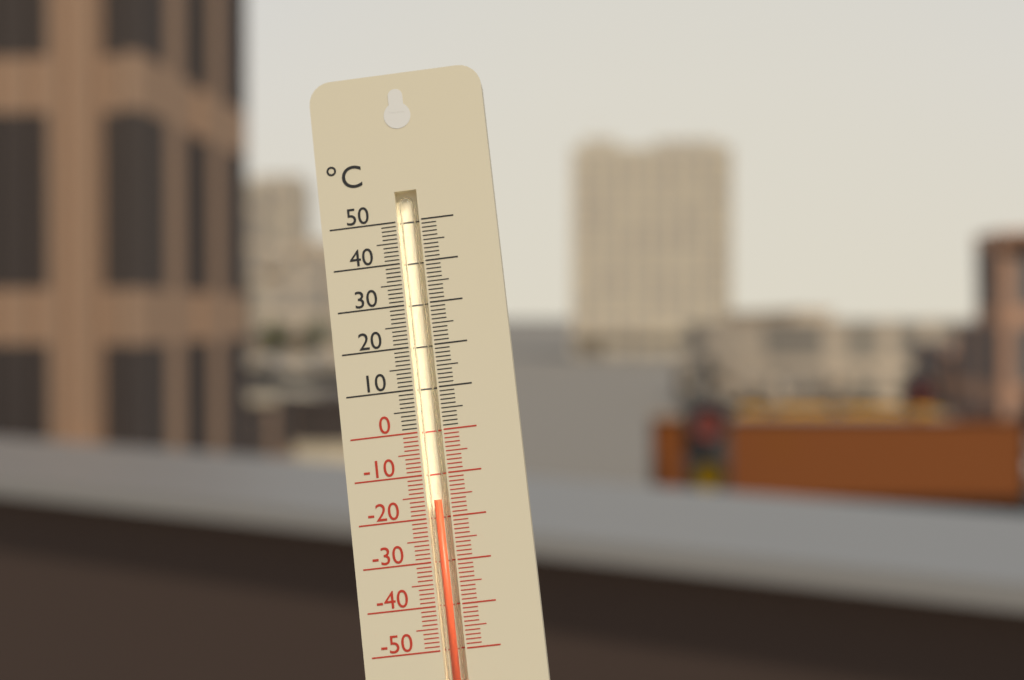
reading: -16 °C
